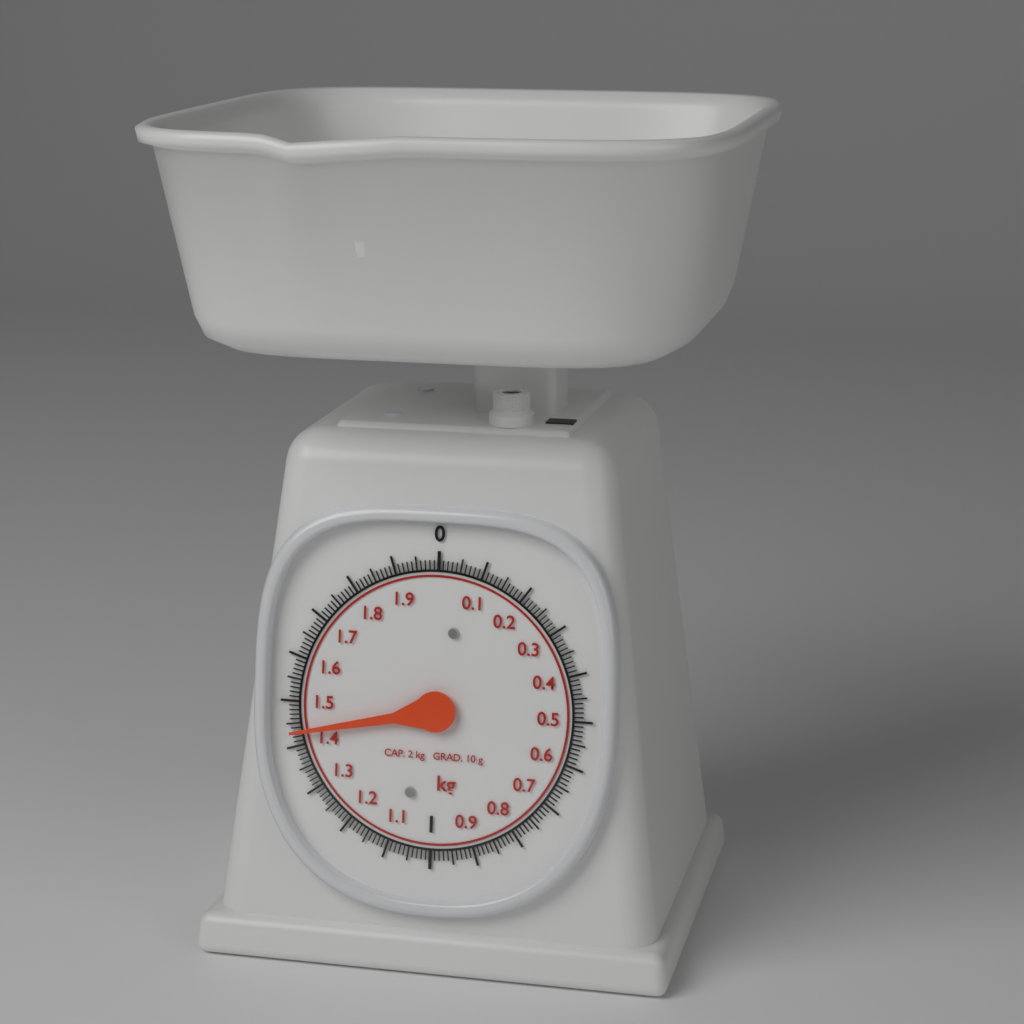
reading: 1.43 kg
